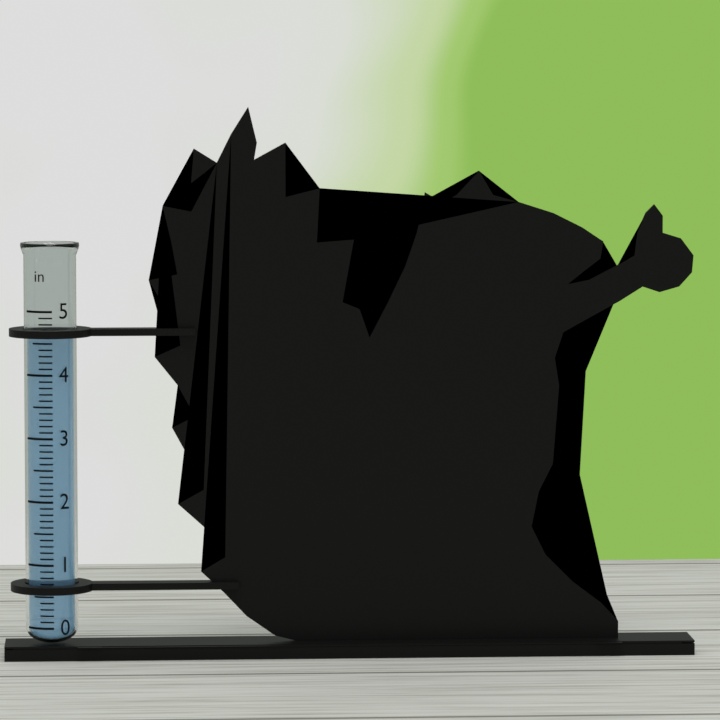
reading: 4.6 in
